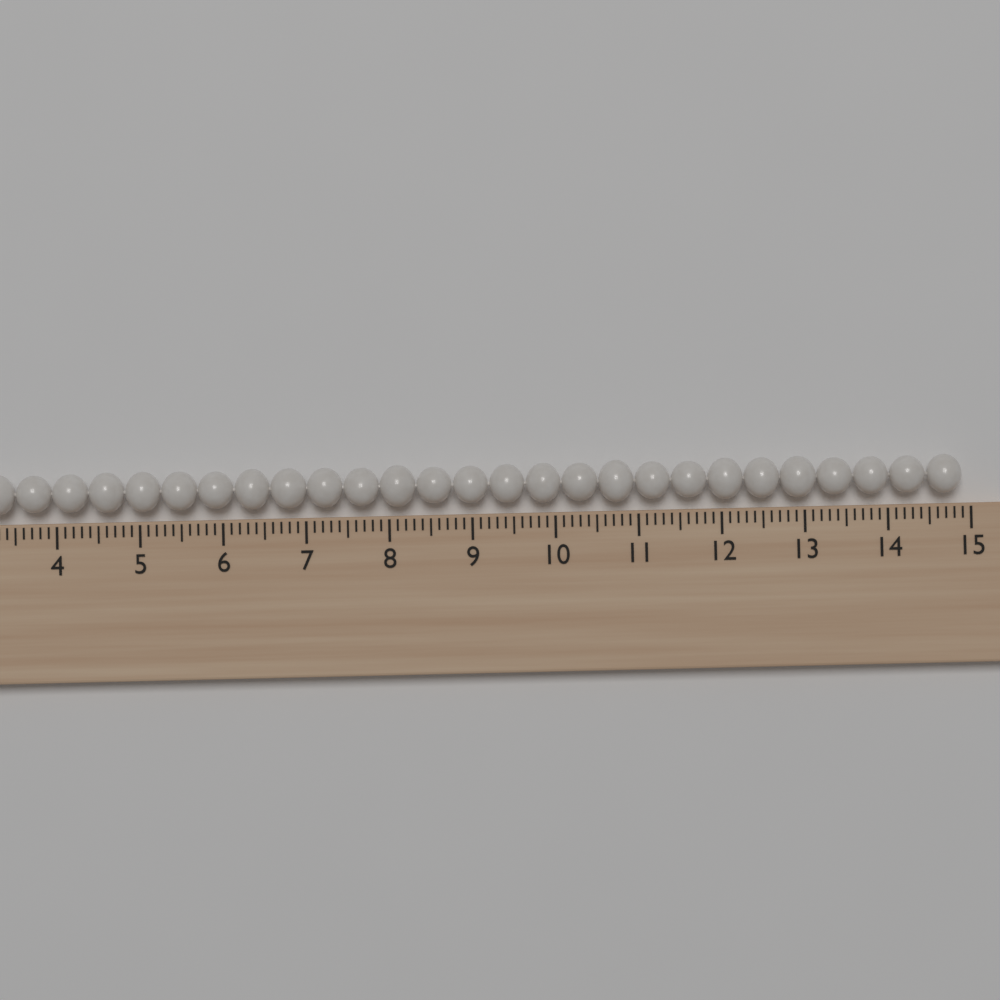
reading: 14.9 cm
